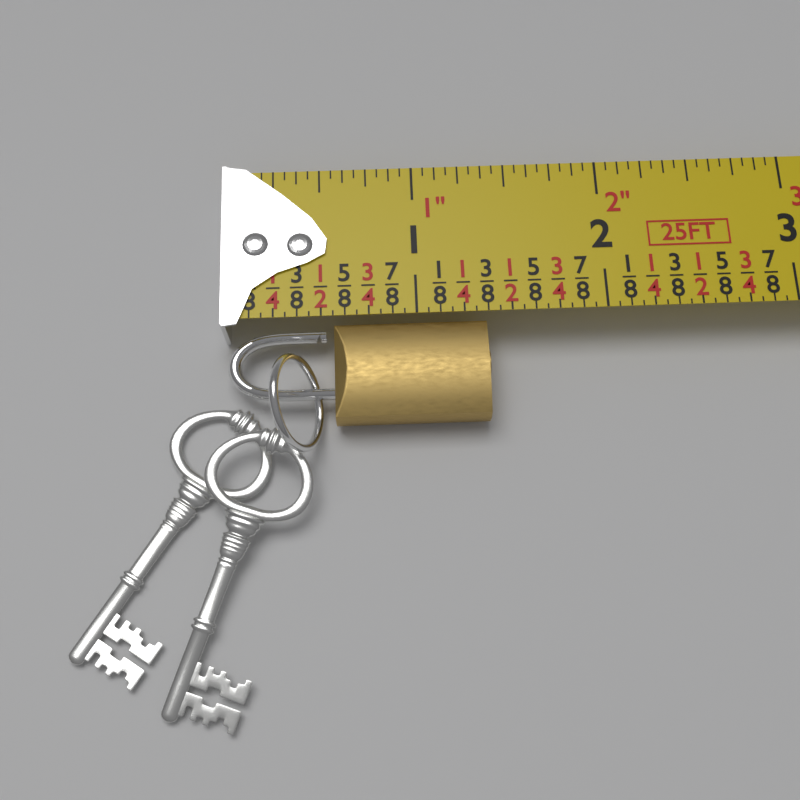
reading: 1.3750 in
